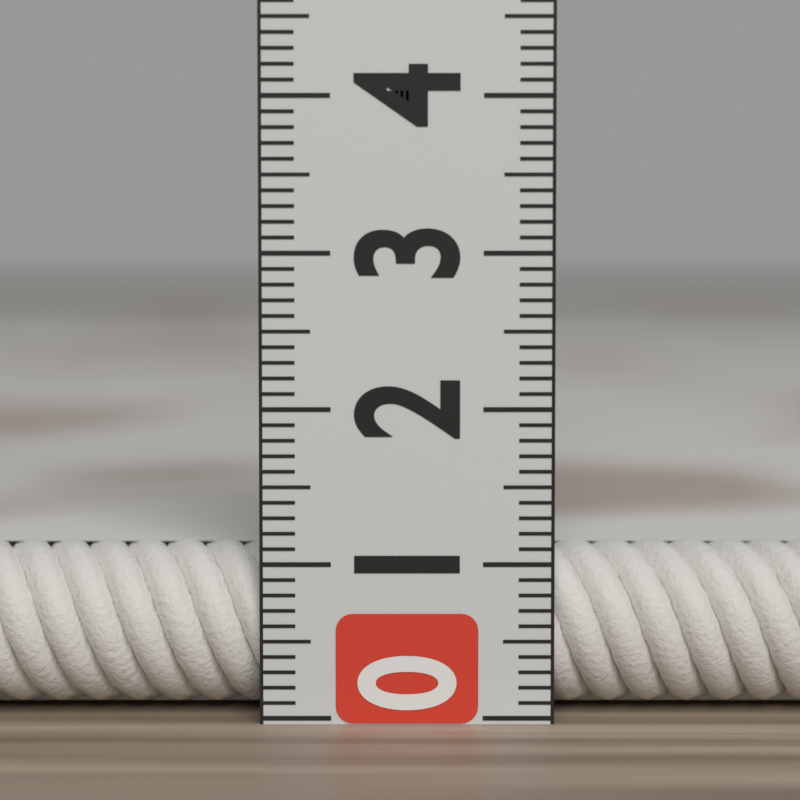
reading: 1.1 (no unit)
